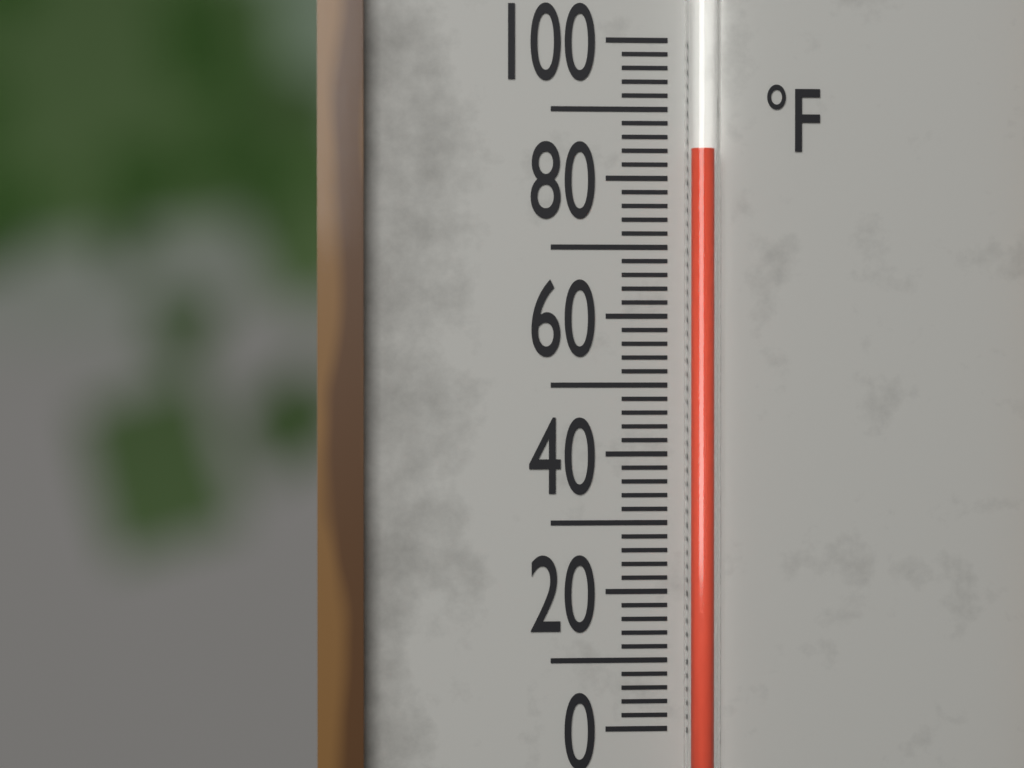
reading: 84 °F
